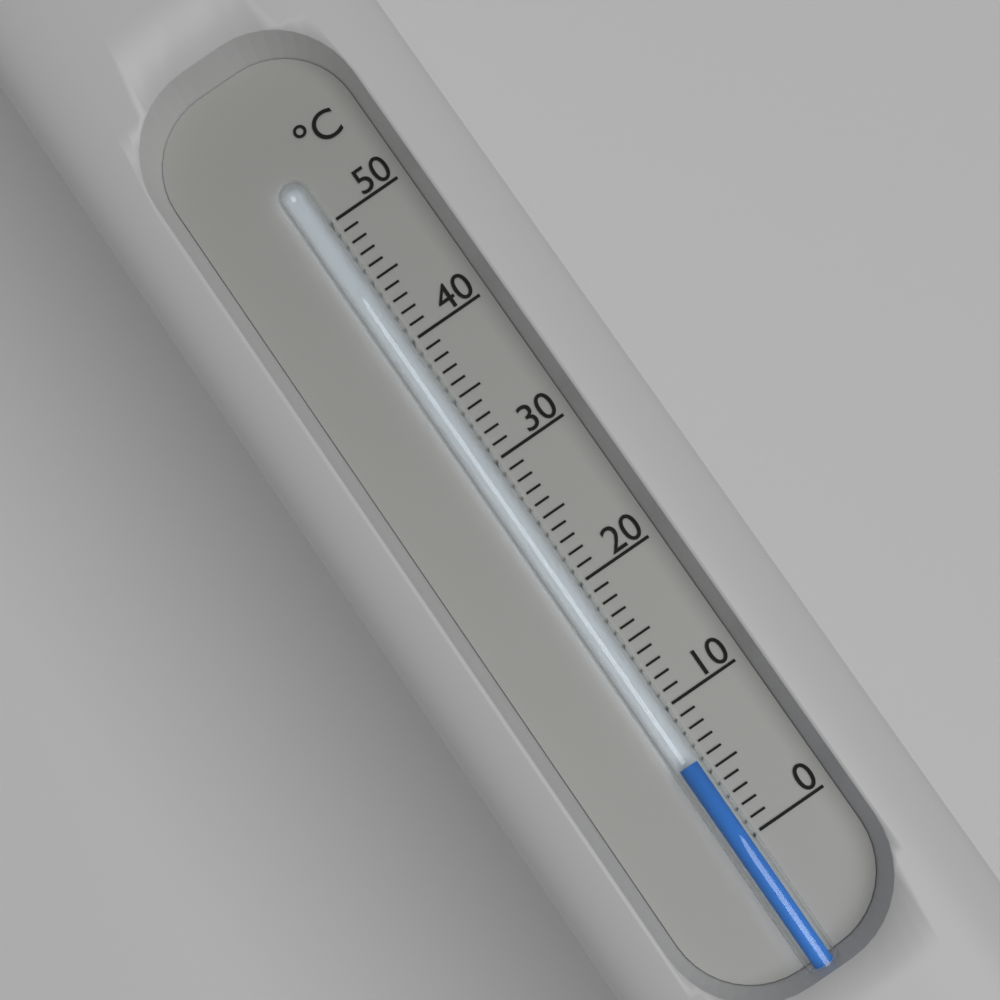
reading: 6 °C
